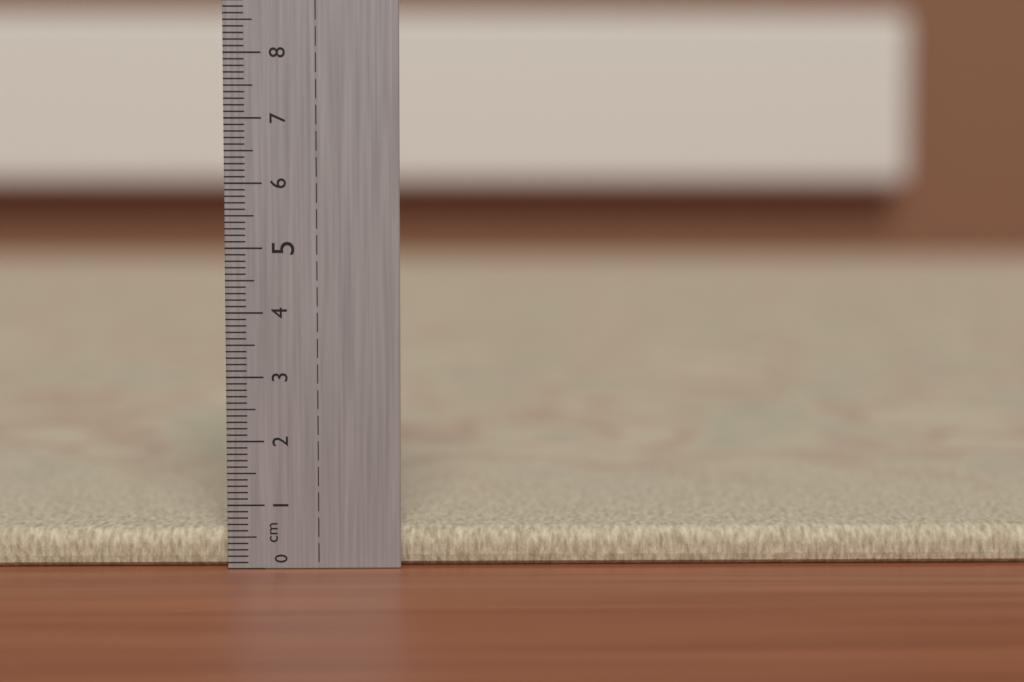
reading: 0.6 cm
